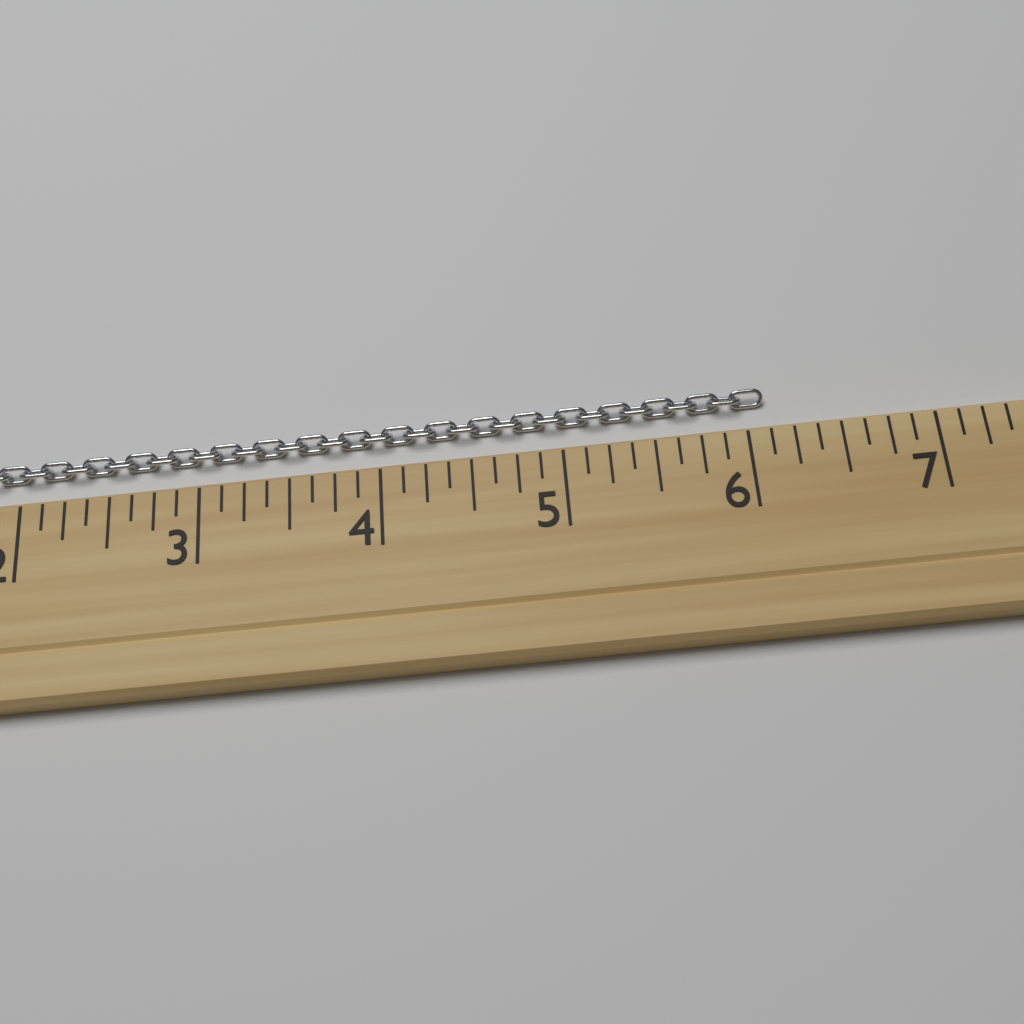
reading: 6.125 (no unit)
